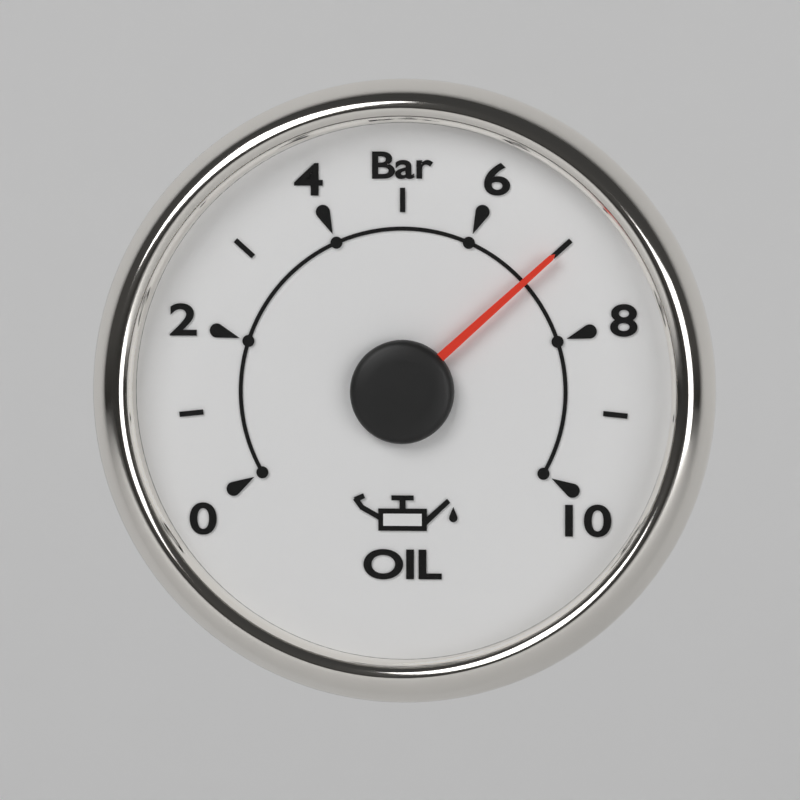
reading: 7 bar
